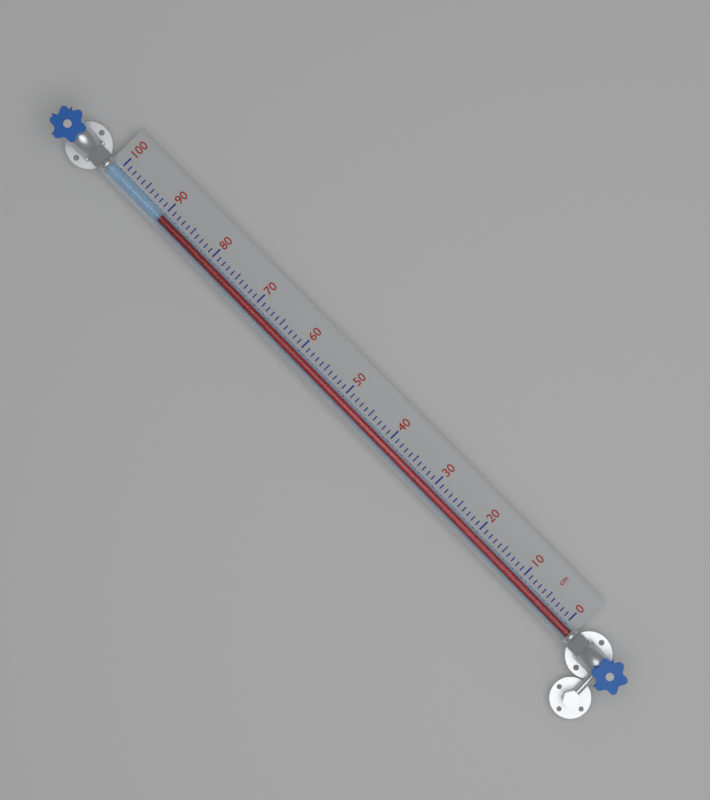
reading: 90 cm
